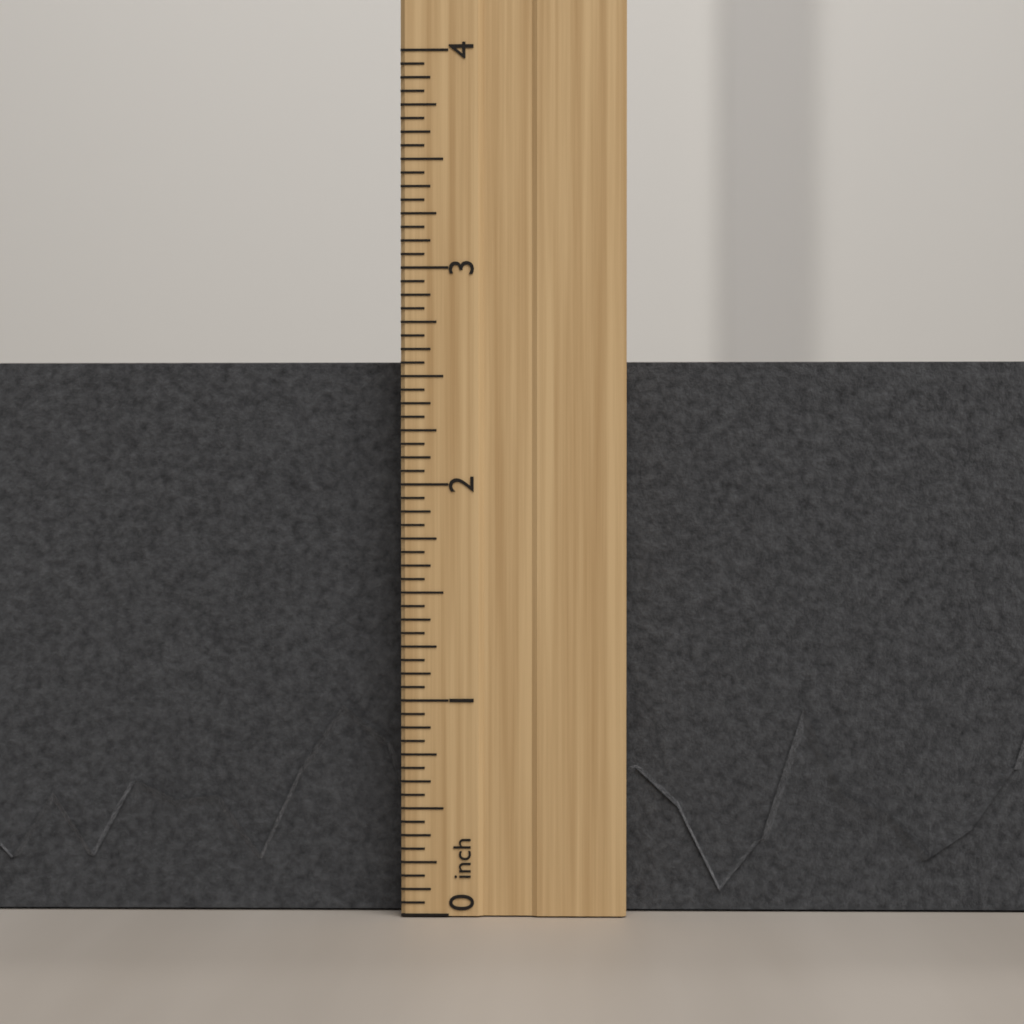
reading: 2.6250 inch
